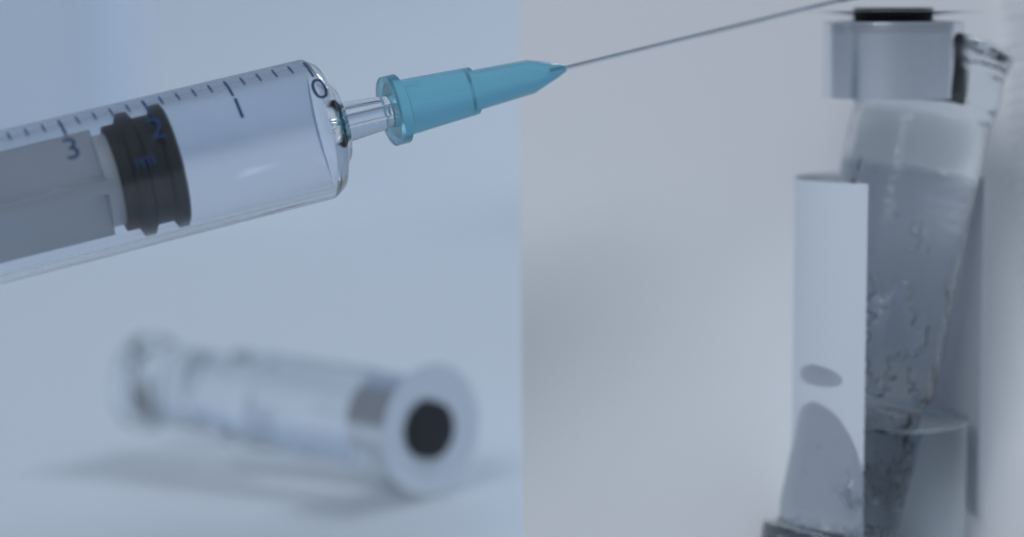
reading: 1.8 ml
